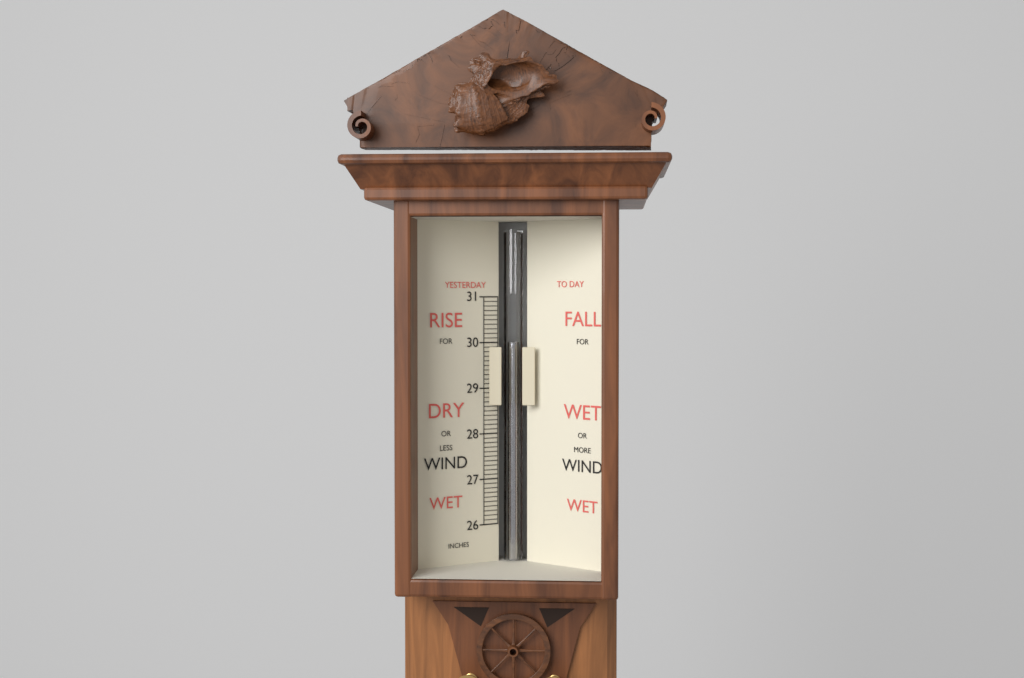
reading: 30.0 in
